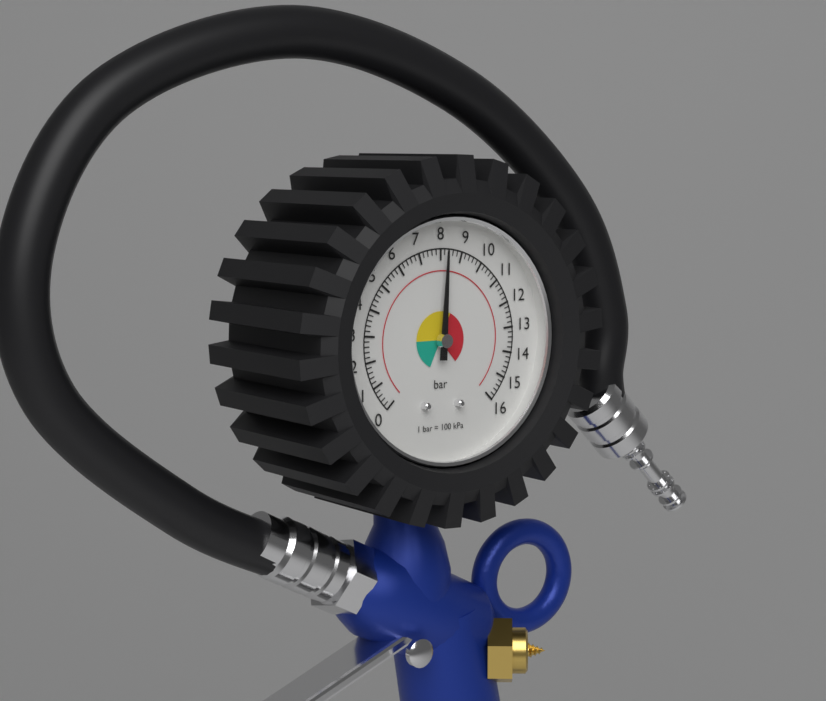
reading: 8.2 bar
